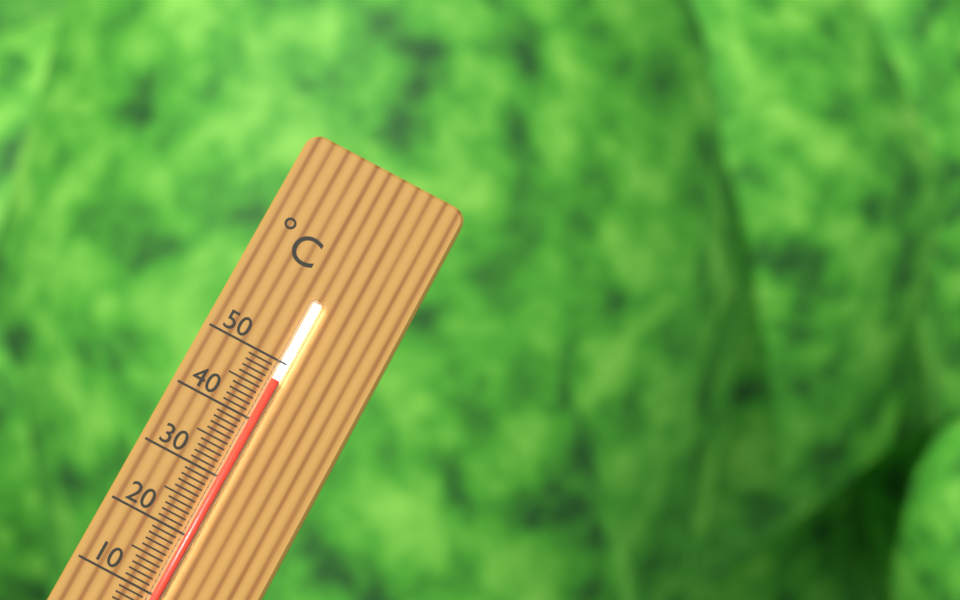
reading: 47 °C
